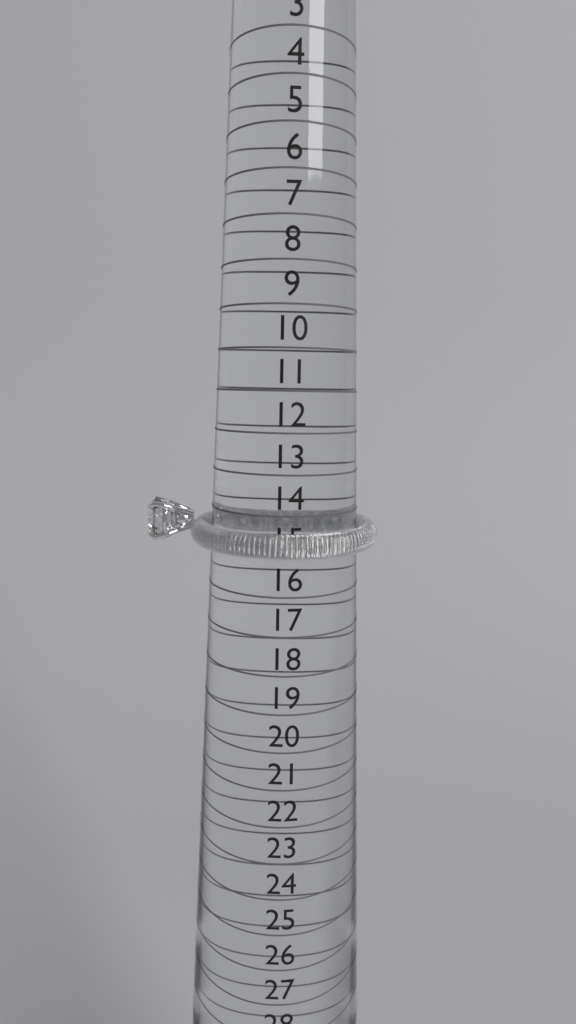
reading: 15 (no unit)
